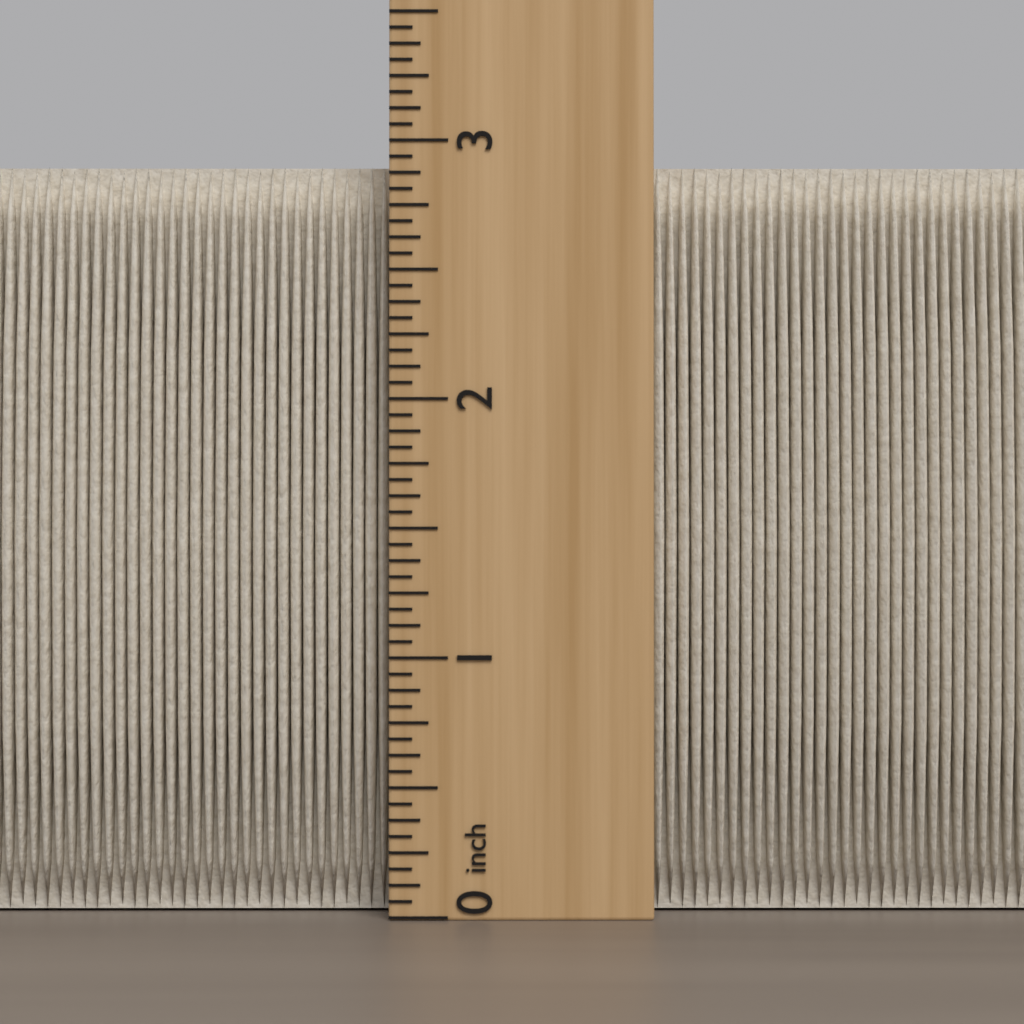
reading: 2.9375 inch
